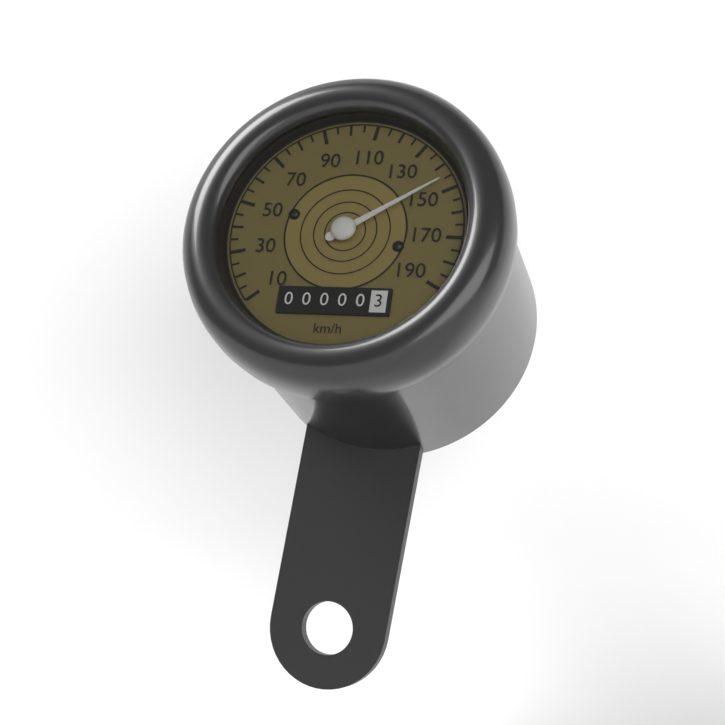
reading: 145 km/h
